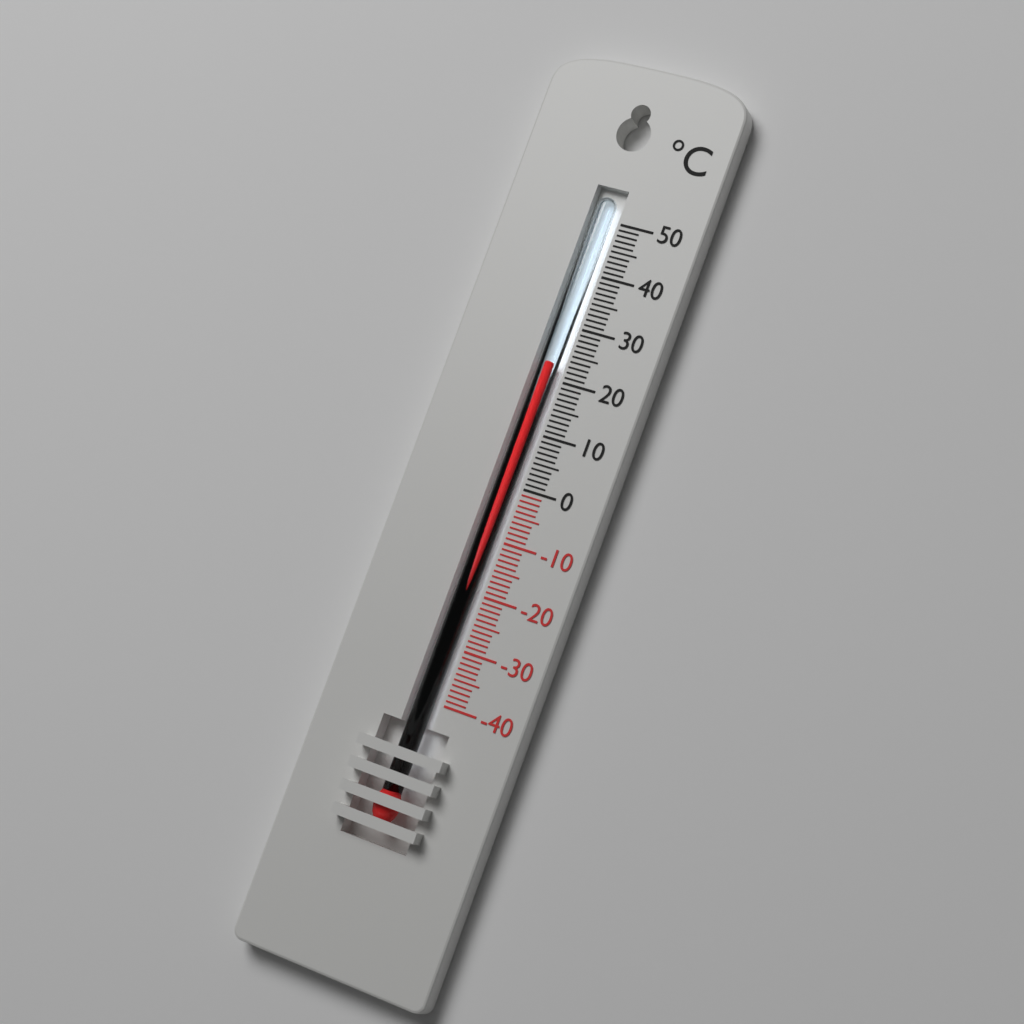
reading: 23 °C
